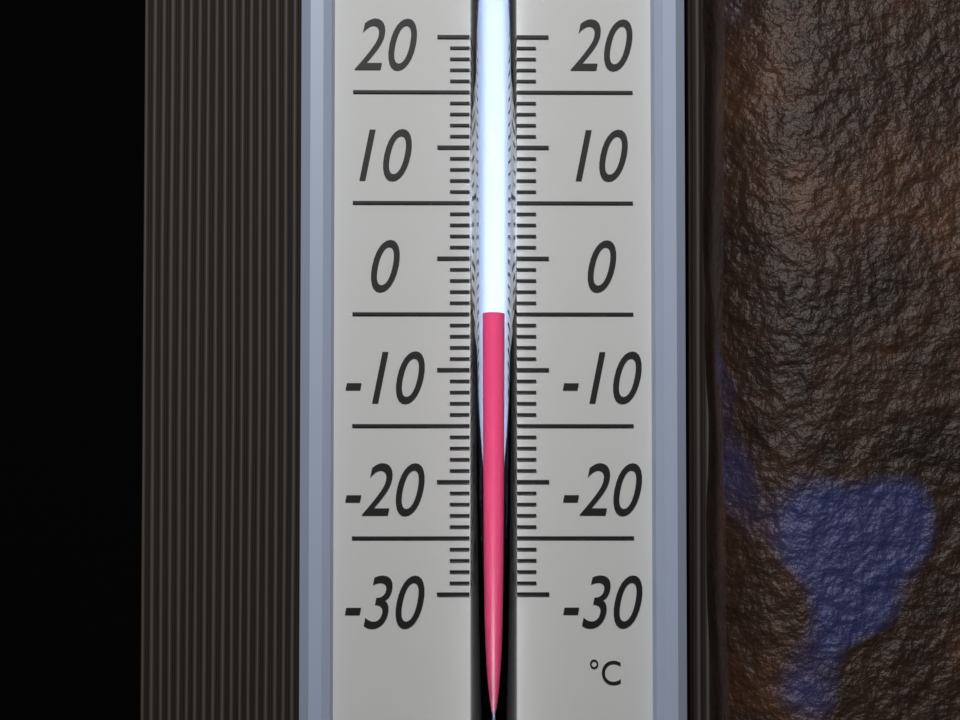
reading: -5 °C
